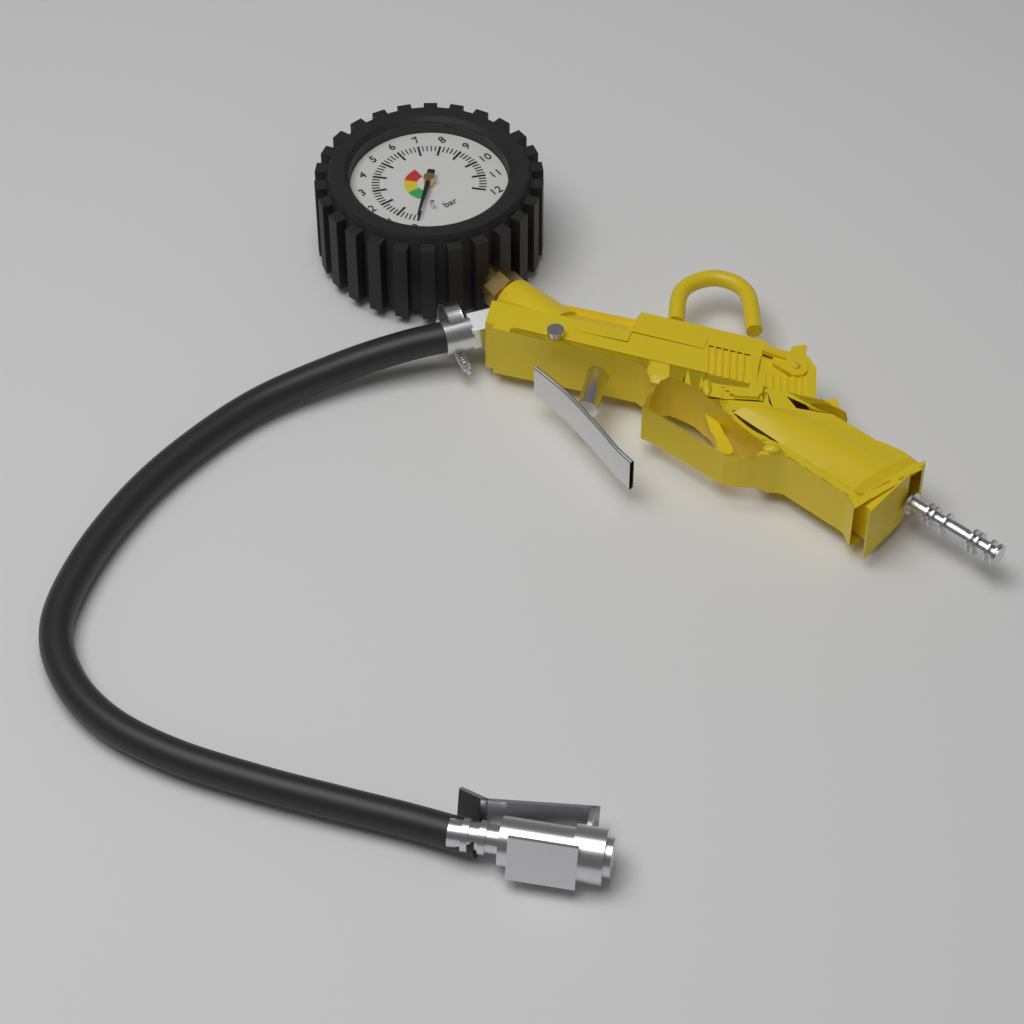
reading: 0.0 bar
